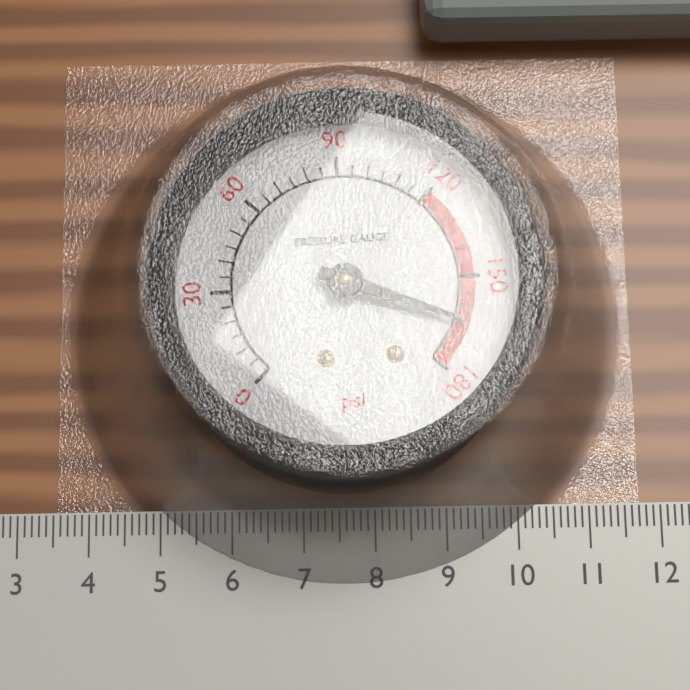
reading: 165 psi
